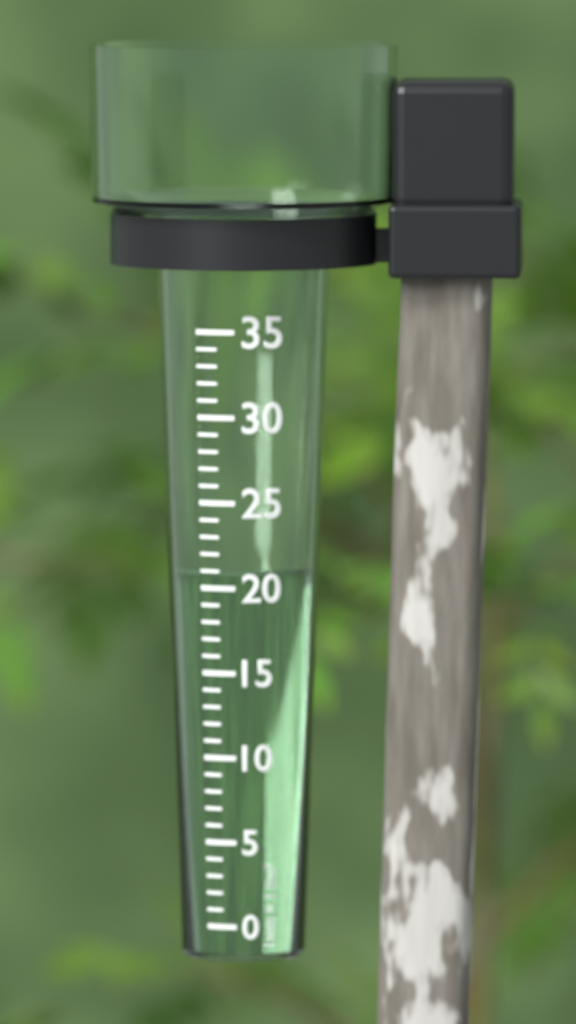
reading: 21 mm
